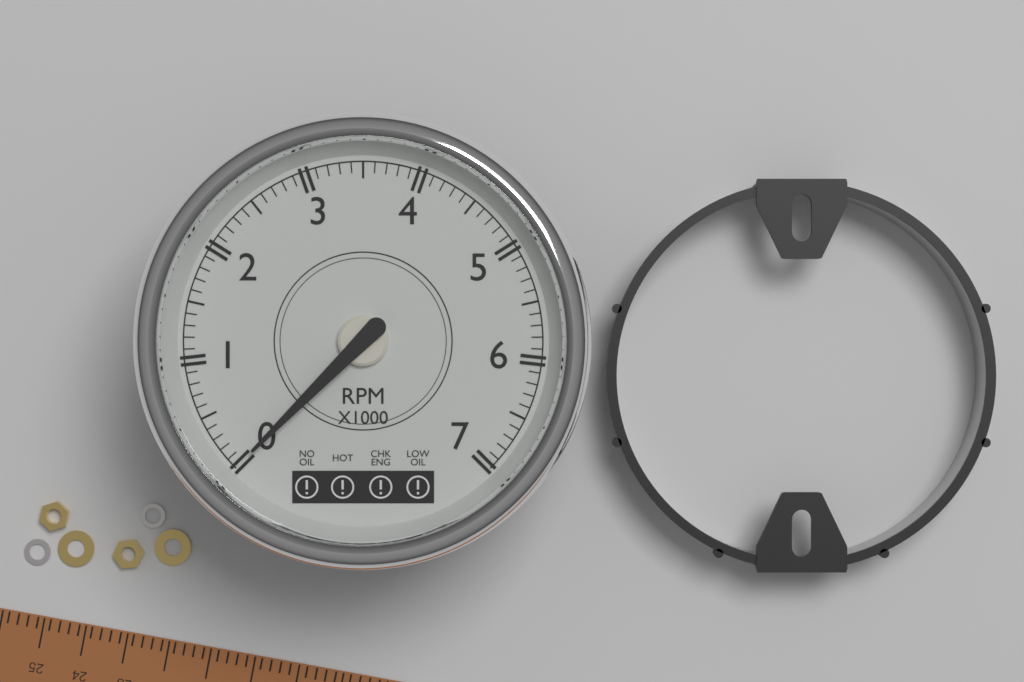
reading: 0 RPM
